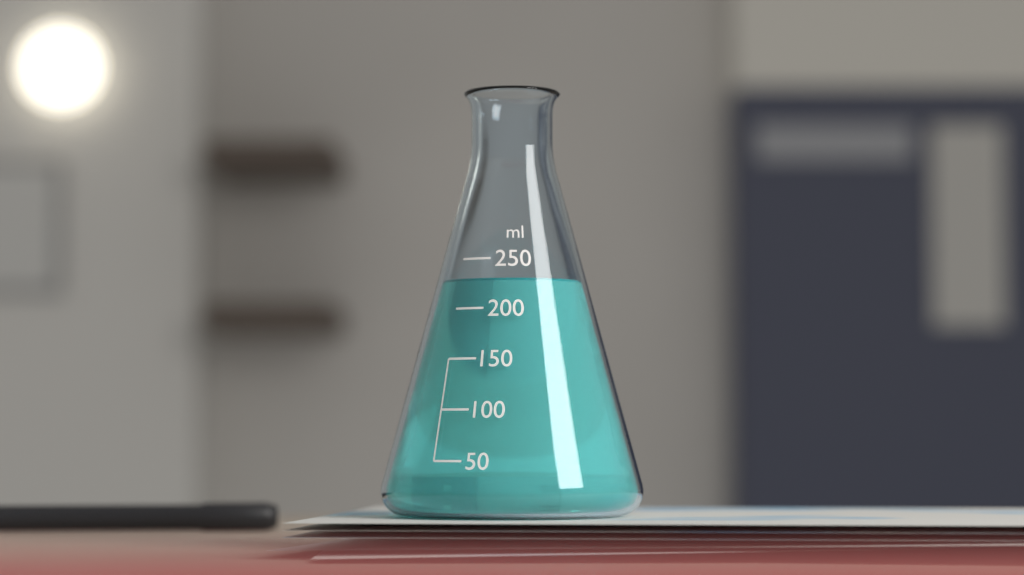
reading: 230 ml
